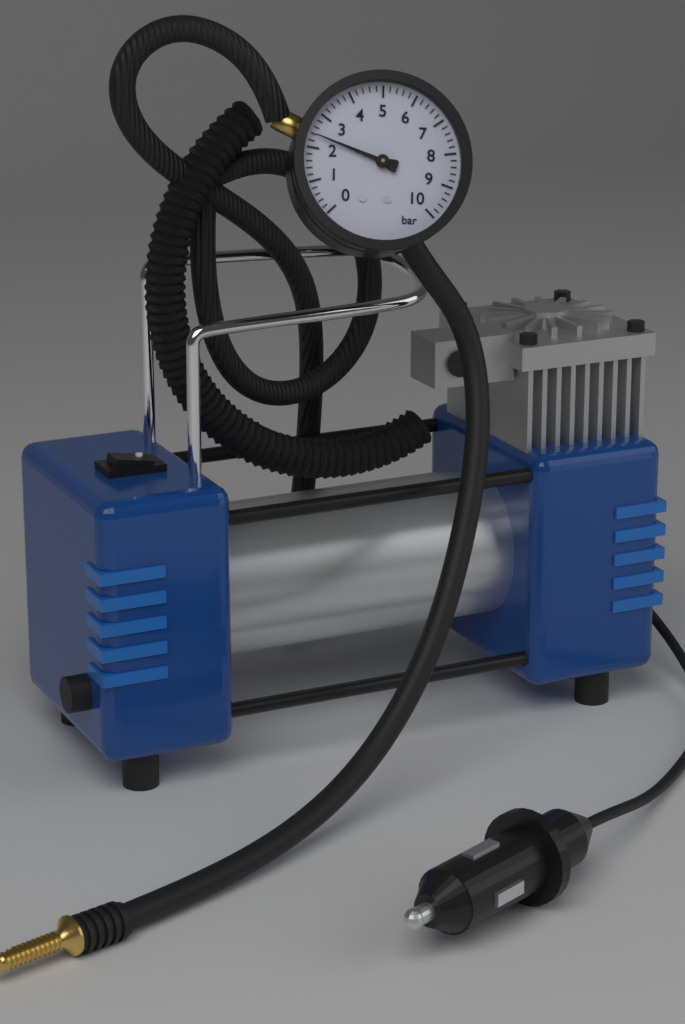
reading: 2.4 bar
